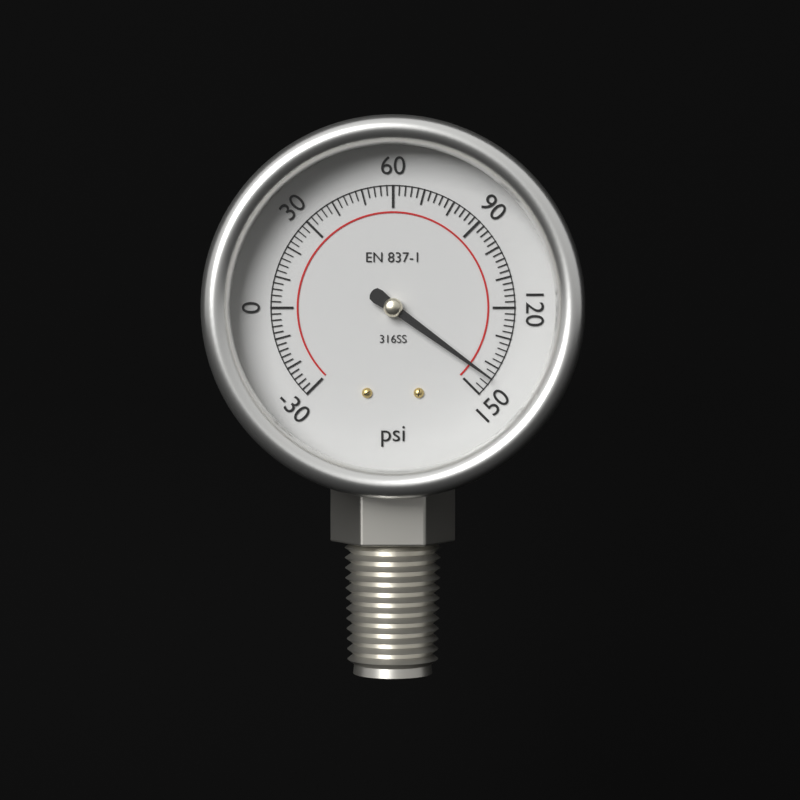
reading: 144 psi
